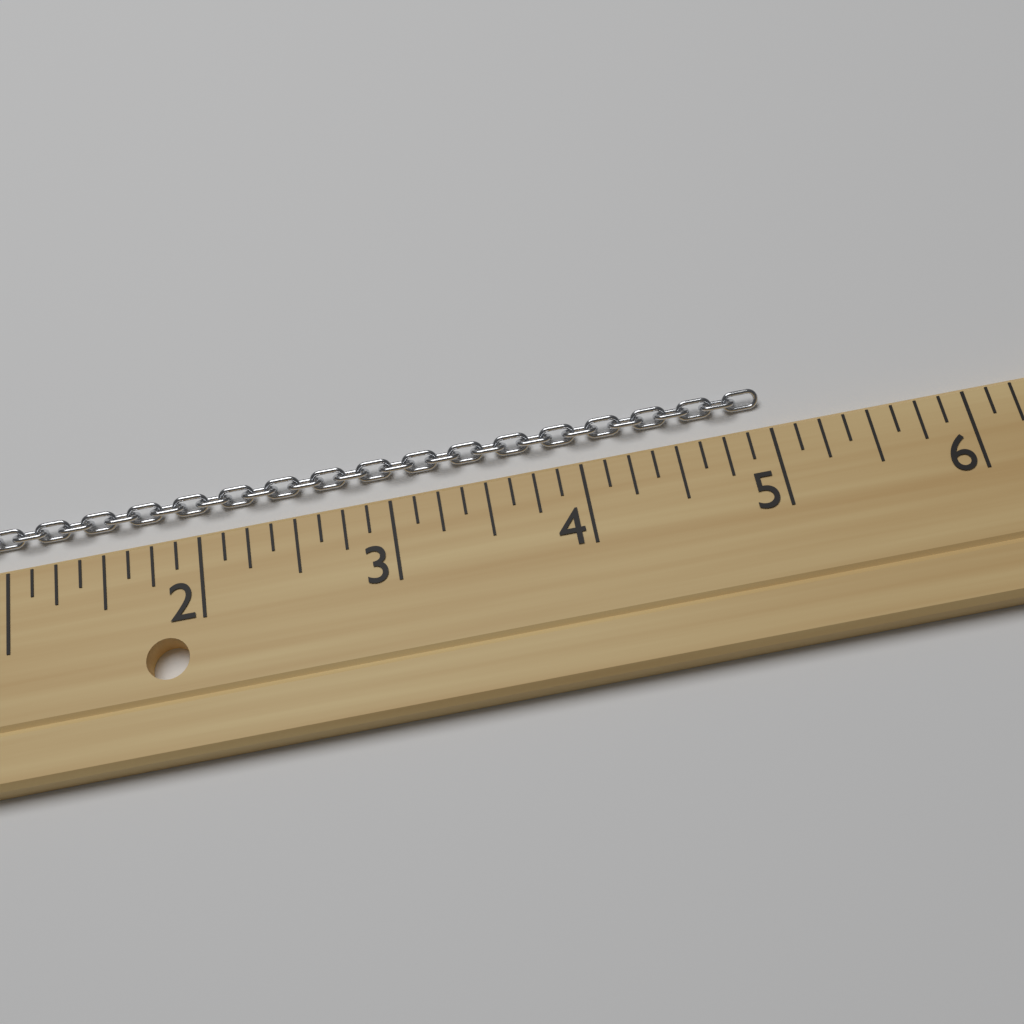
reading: 5.000 (no unit)
